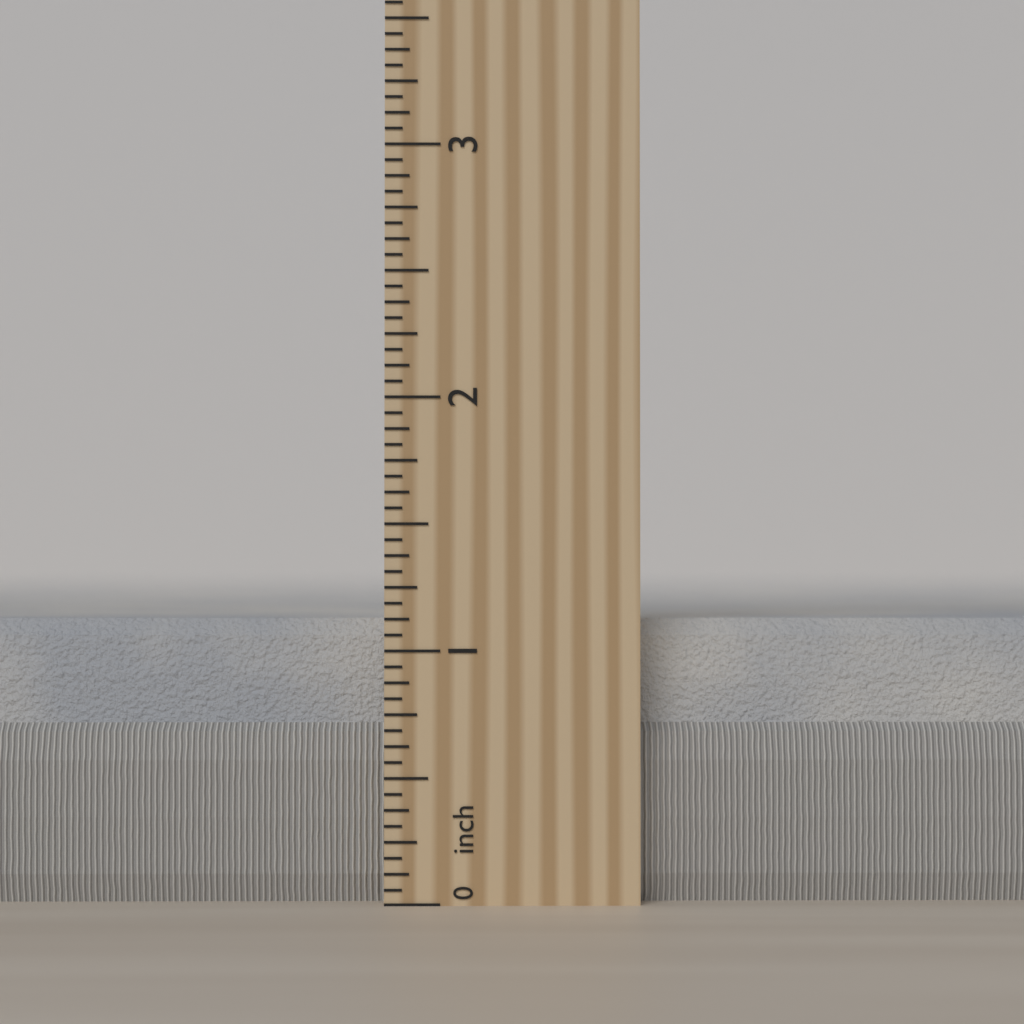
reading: 1.1250 inch
